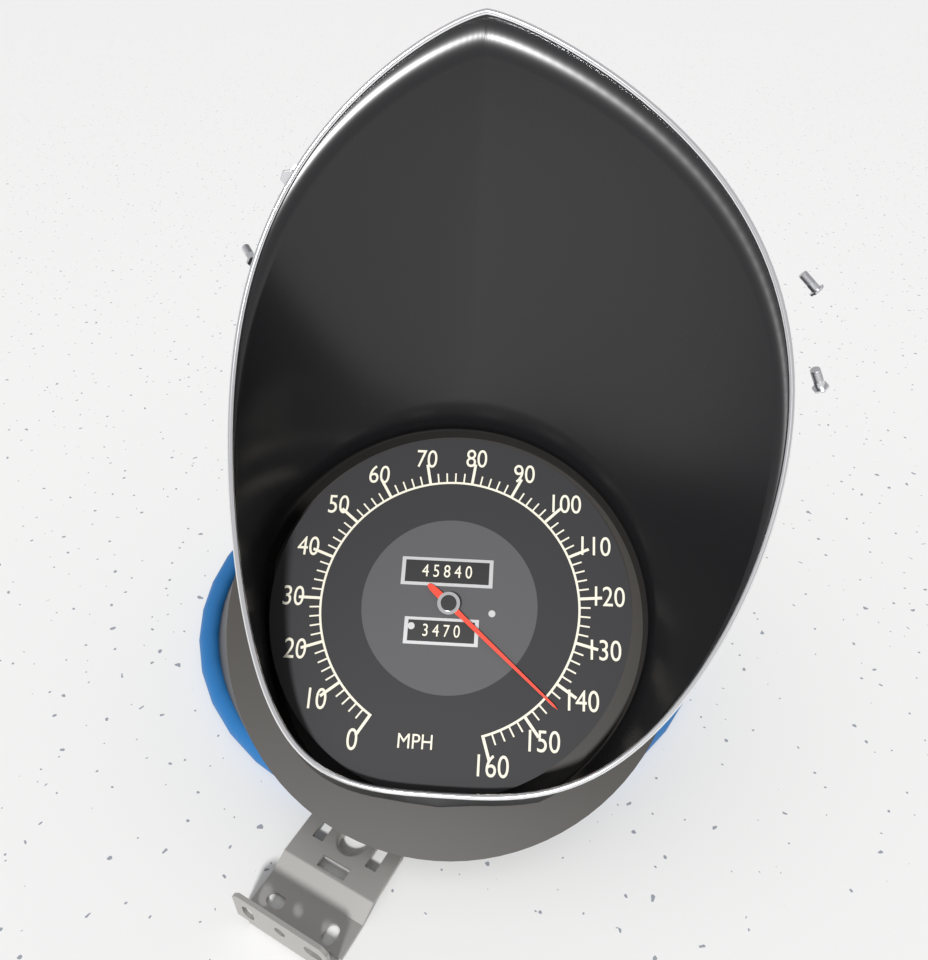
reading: 144 MPH
